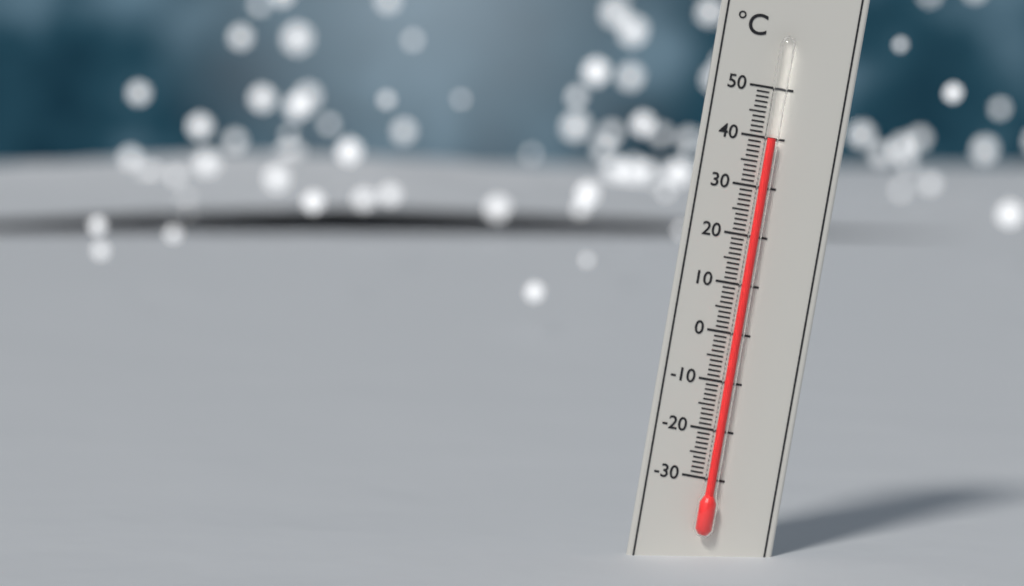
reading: 40 °C
